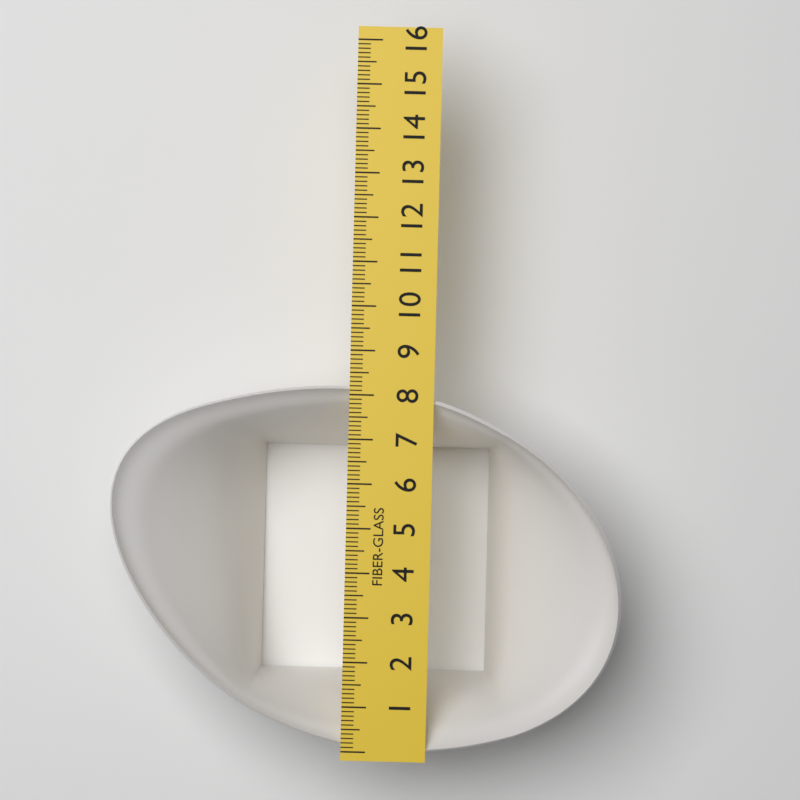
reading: 8.2 (no unit)
